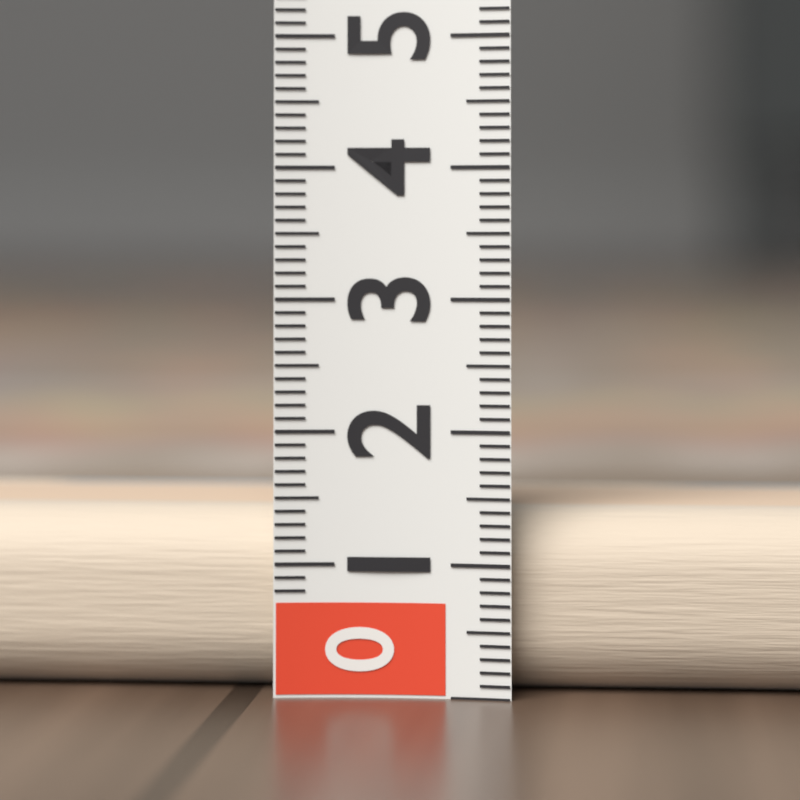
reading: 1.4 (no unit)
